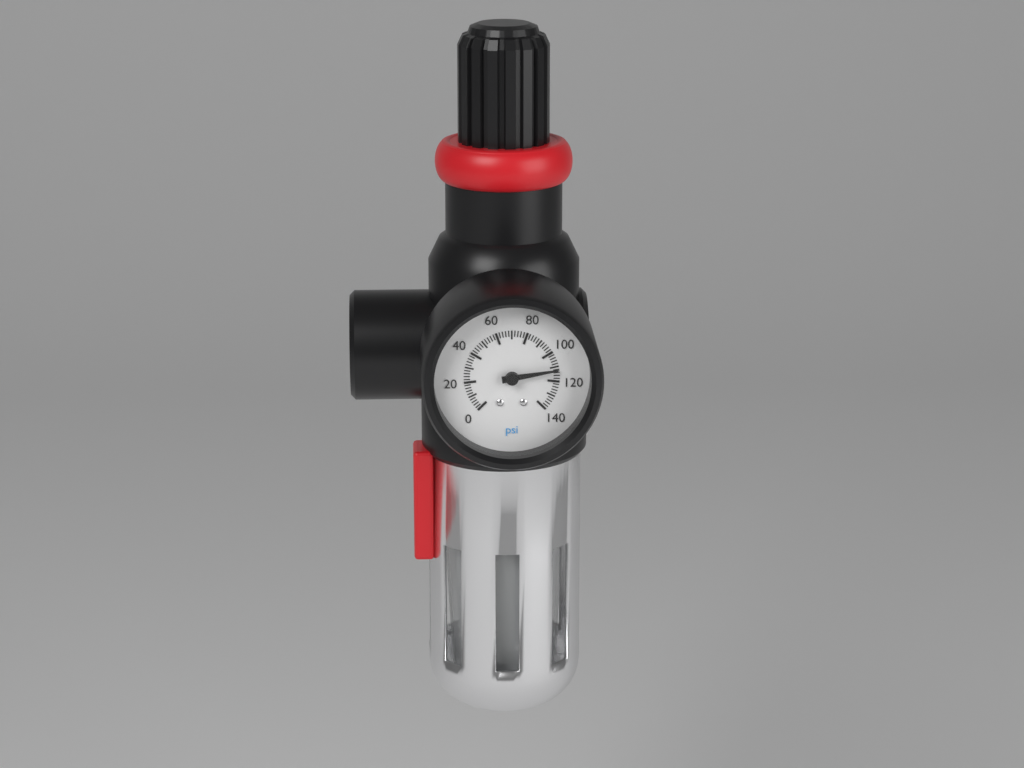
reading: 112 psi
